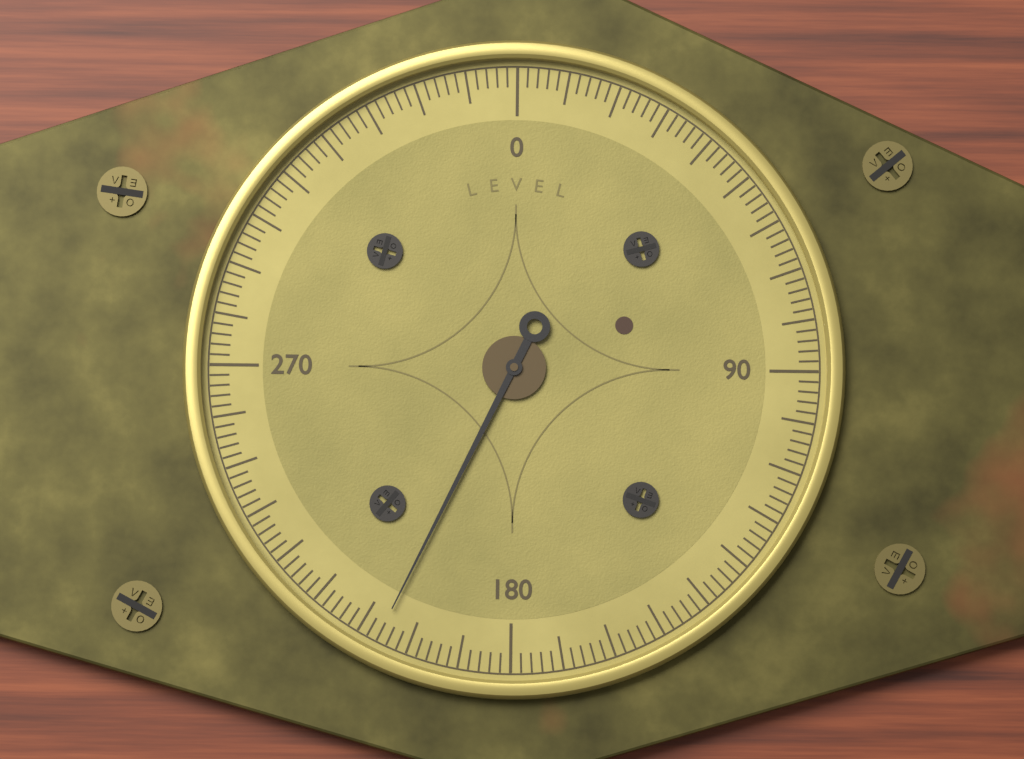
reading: 206 (no unit)
